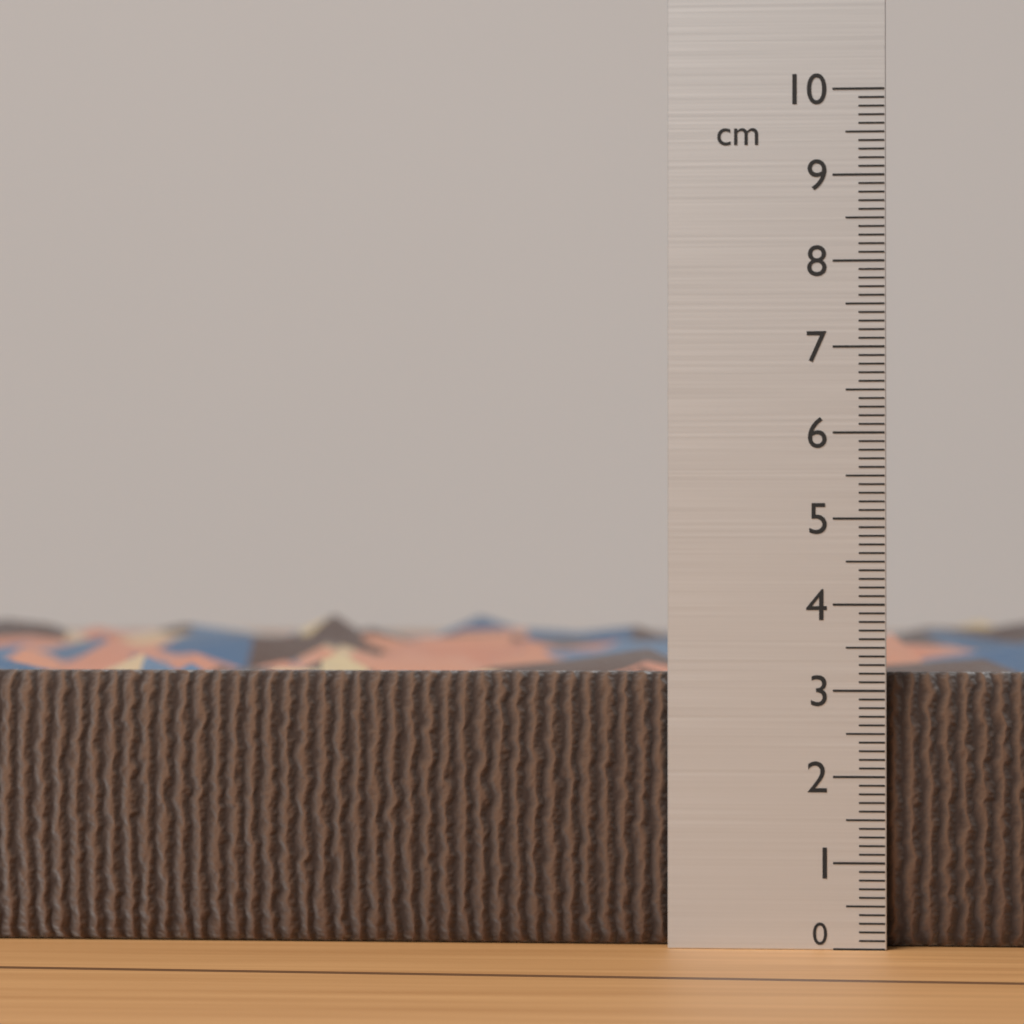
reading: 3.2 cm
